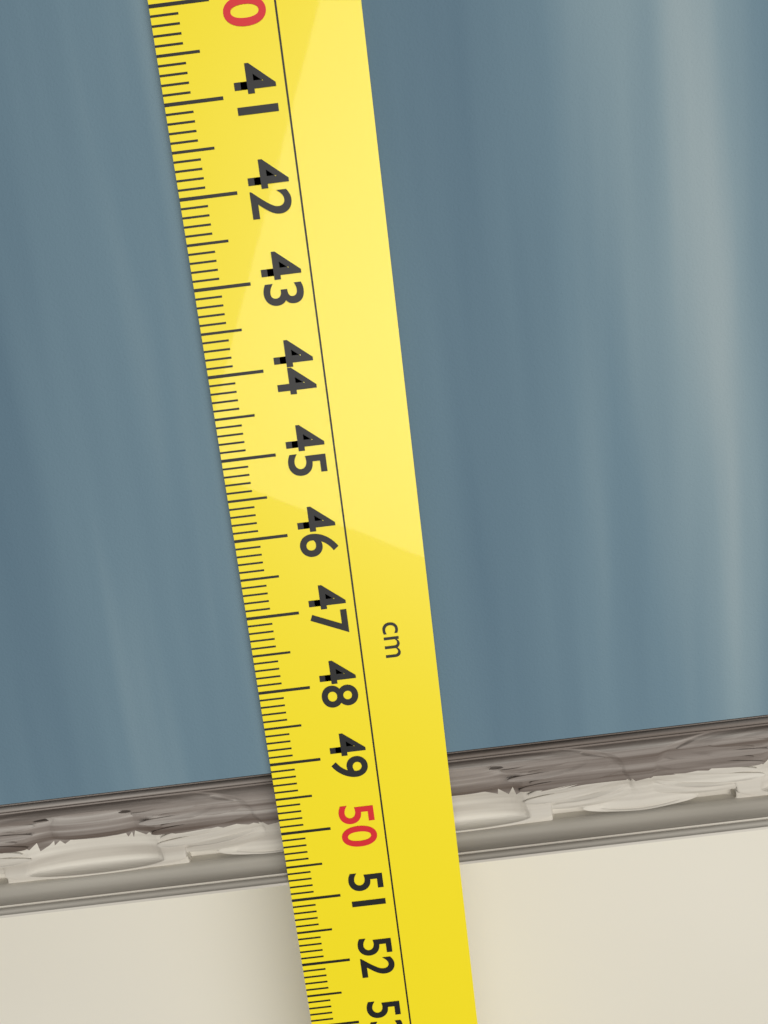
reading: 50.8 cm
